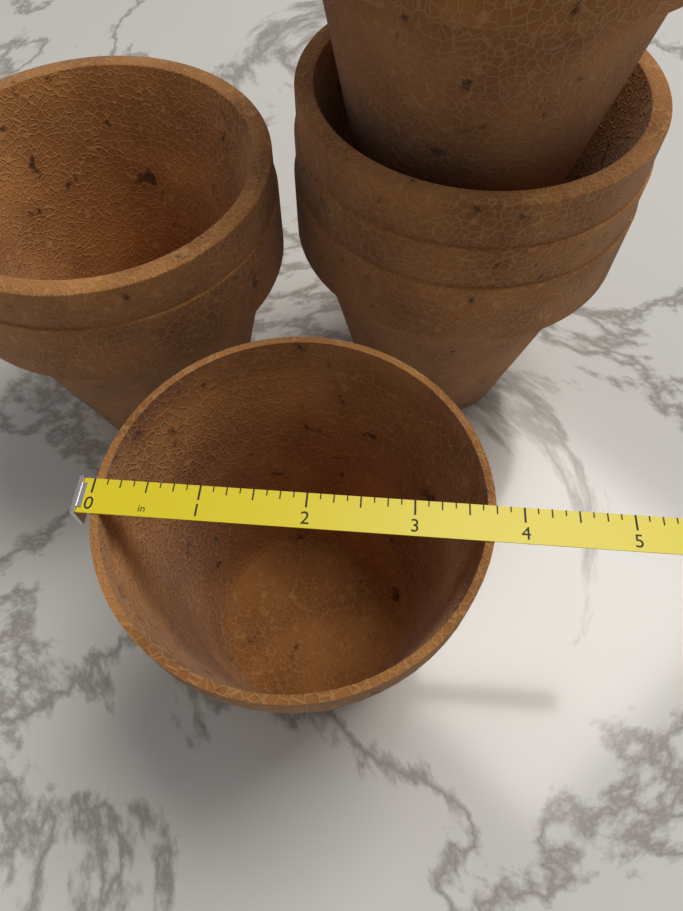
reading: 3.750 in
